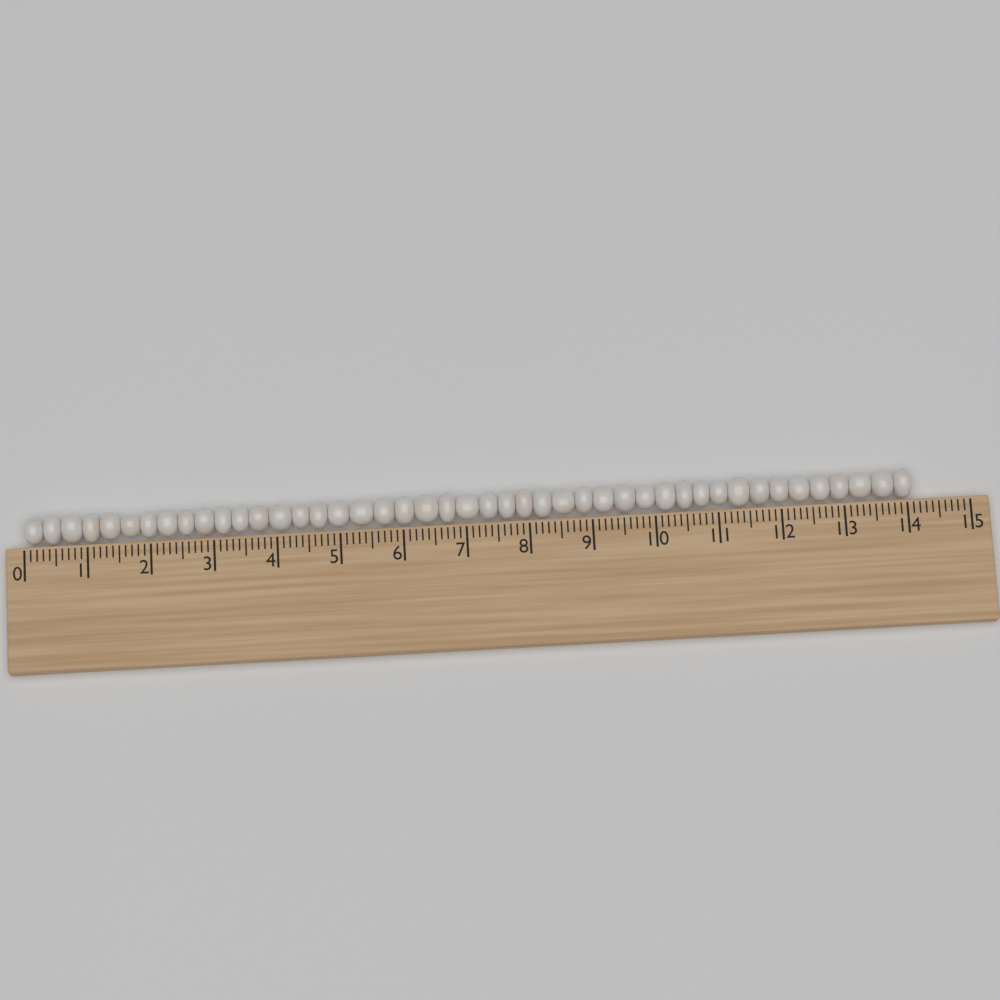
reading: 14.1 (no unit)
